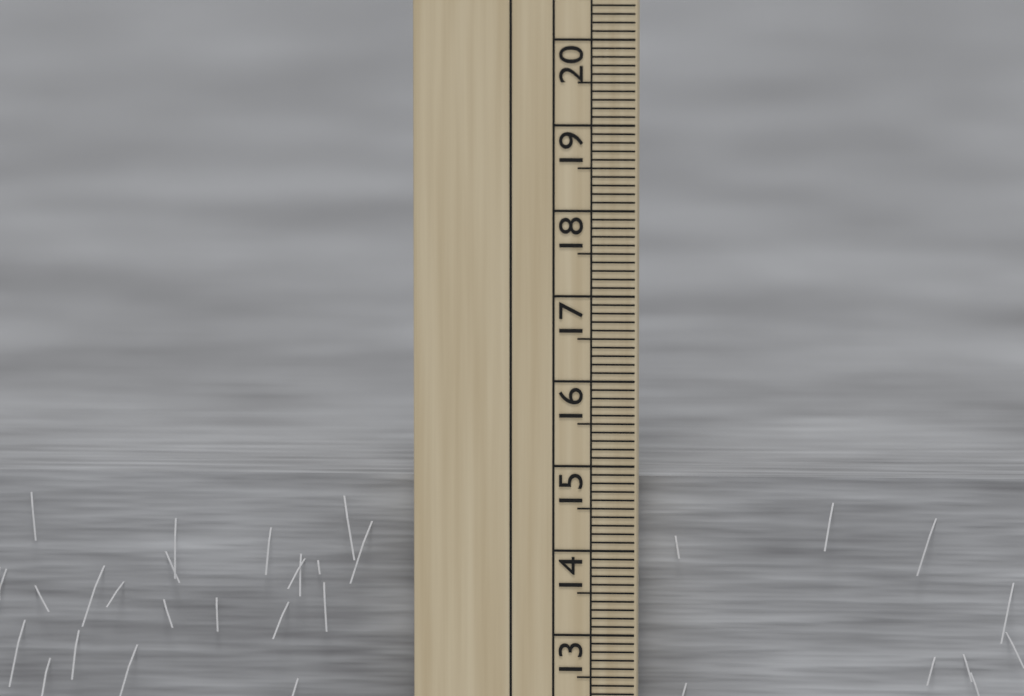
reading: 14.8 cm
